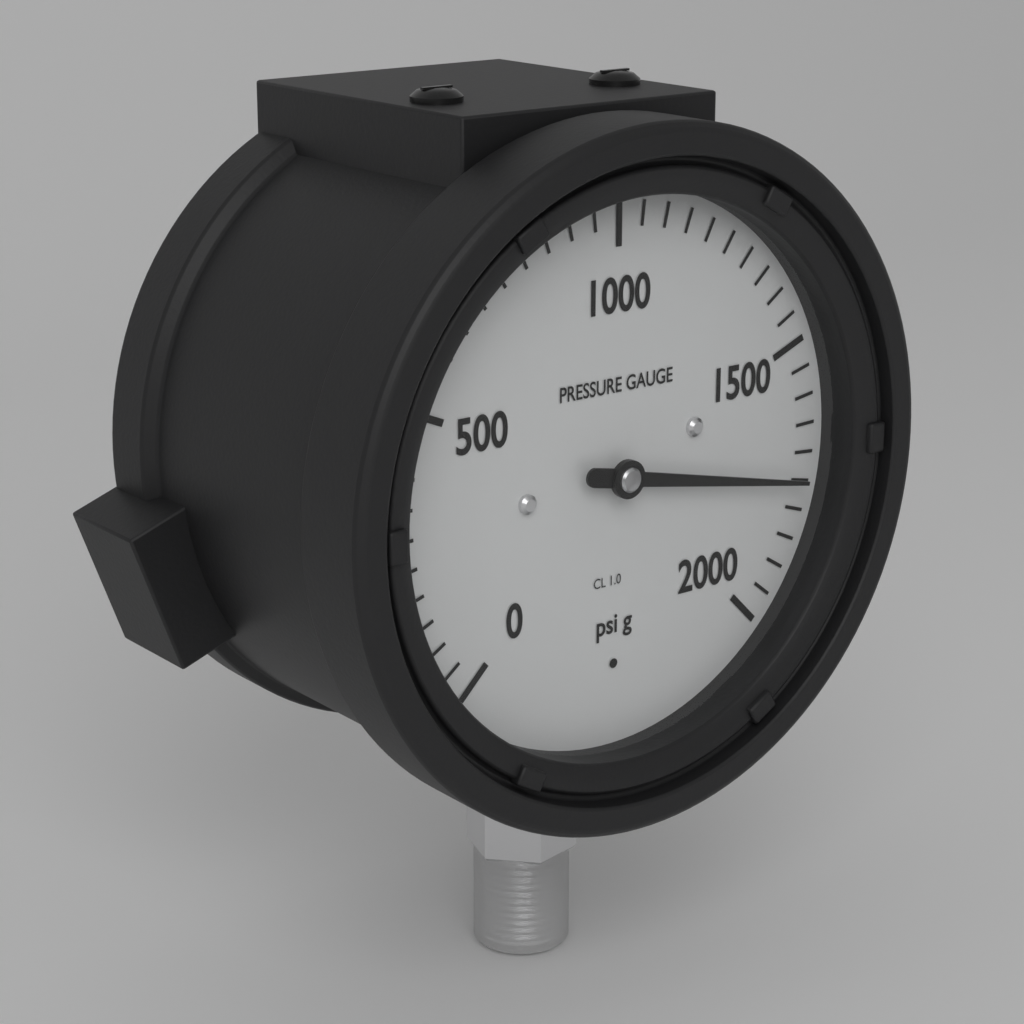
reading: 1750 psi
